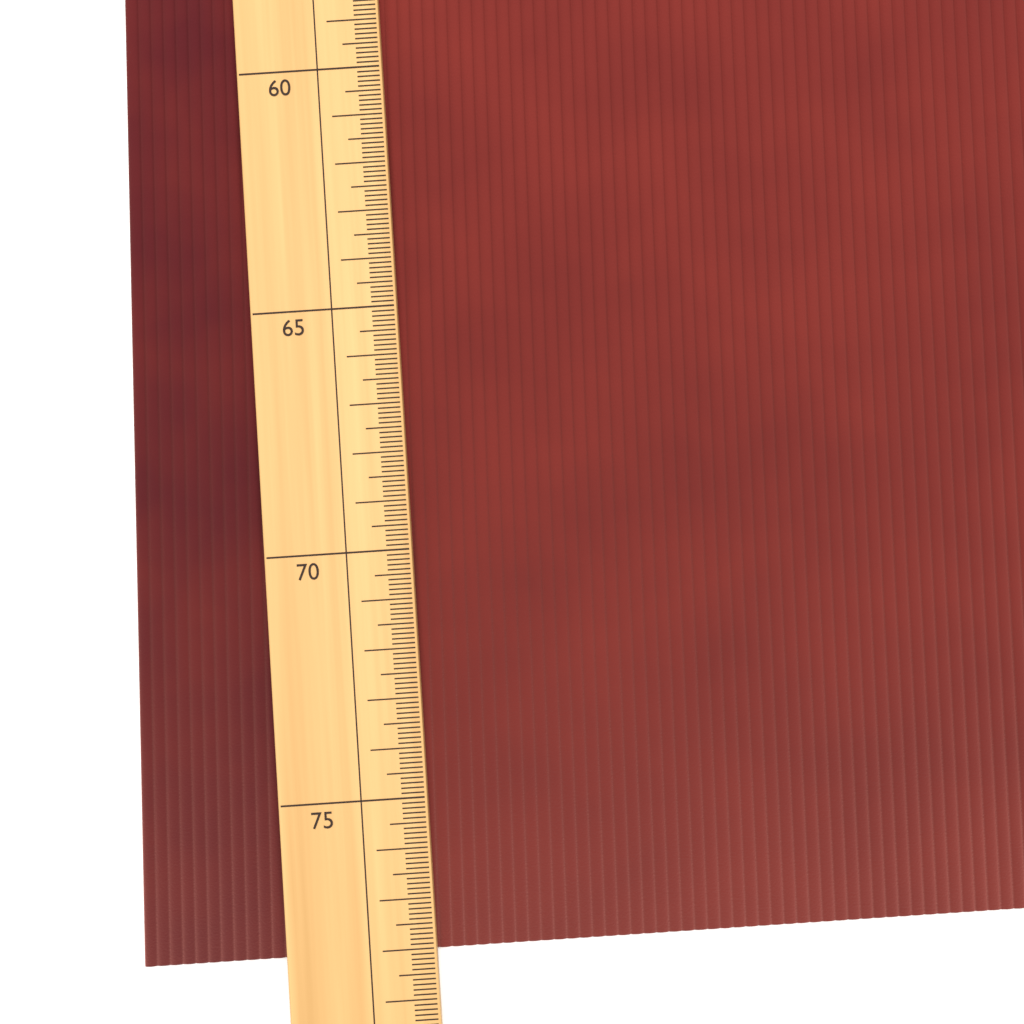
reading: 78.1 (no unit)
